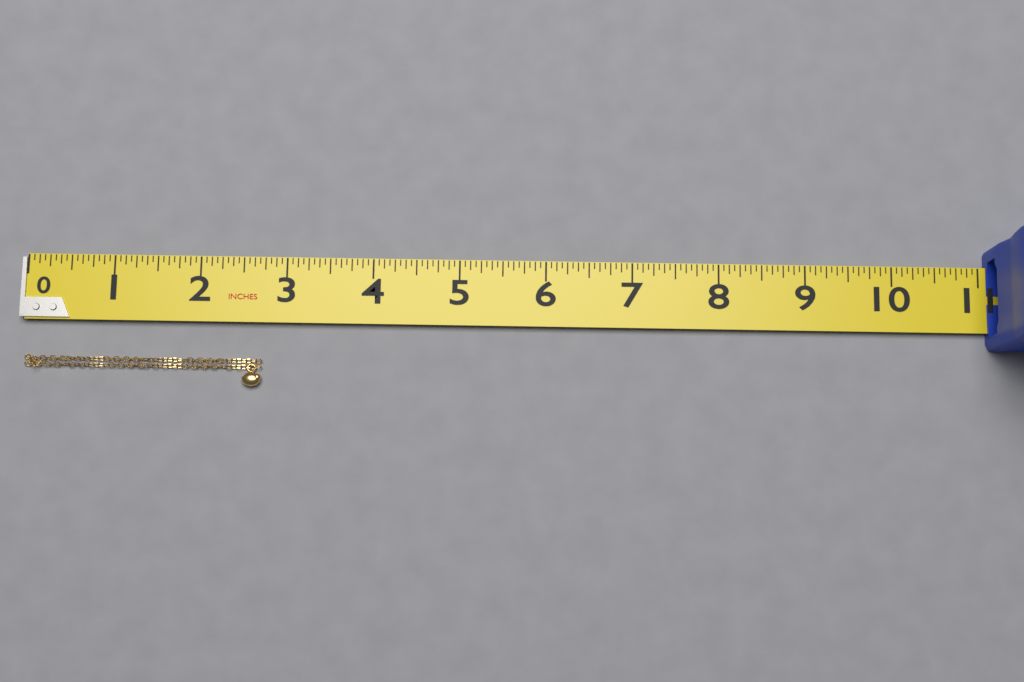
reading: 2.7500 in
